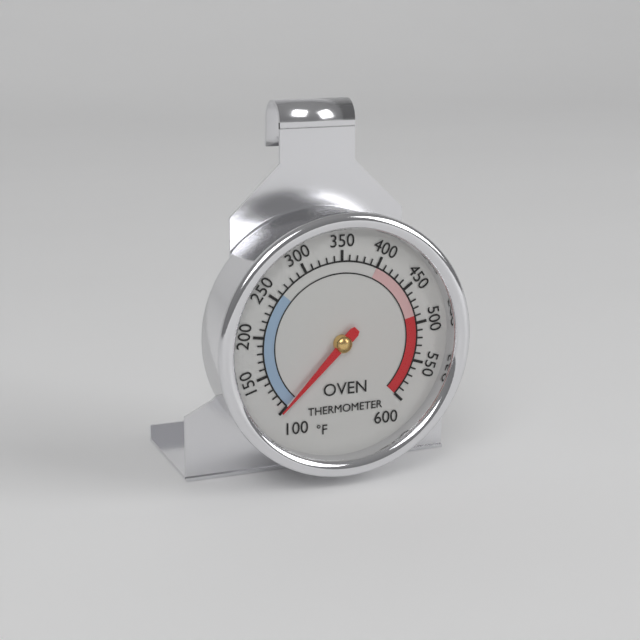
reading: 100 °F
